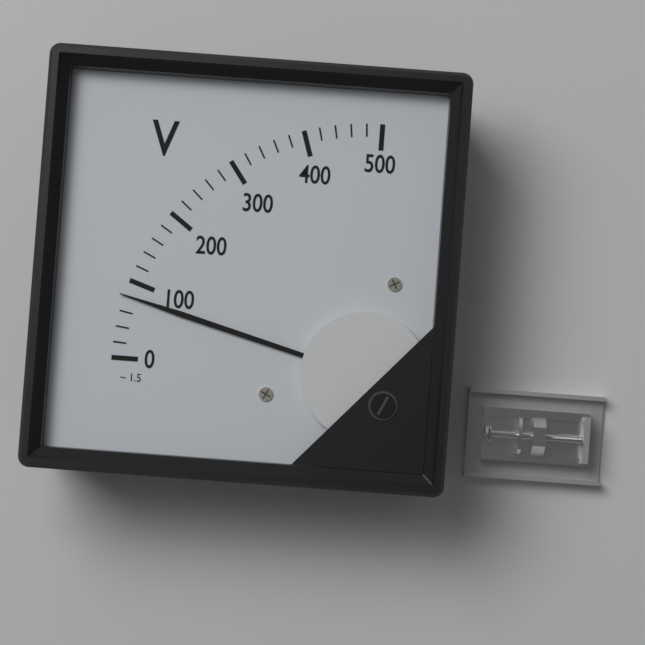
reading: 80 V
